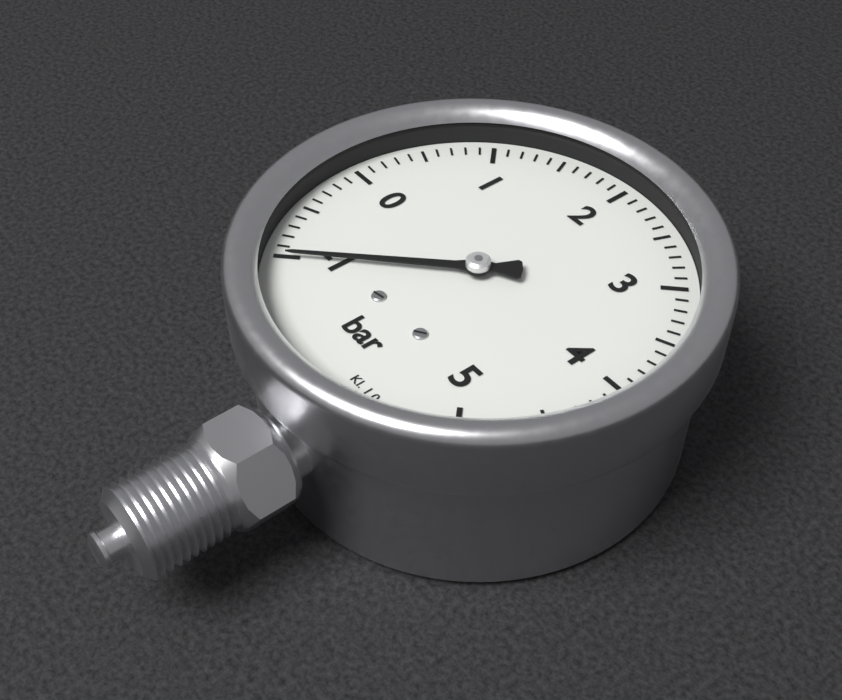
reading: -1.0 bar
